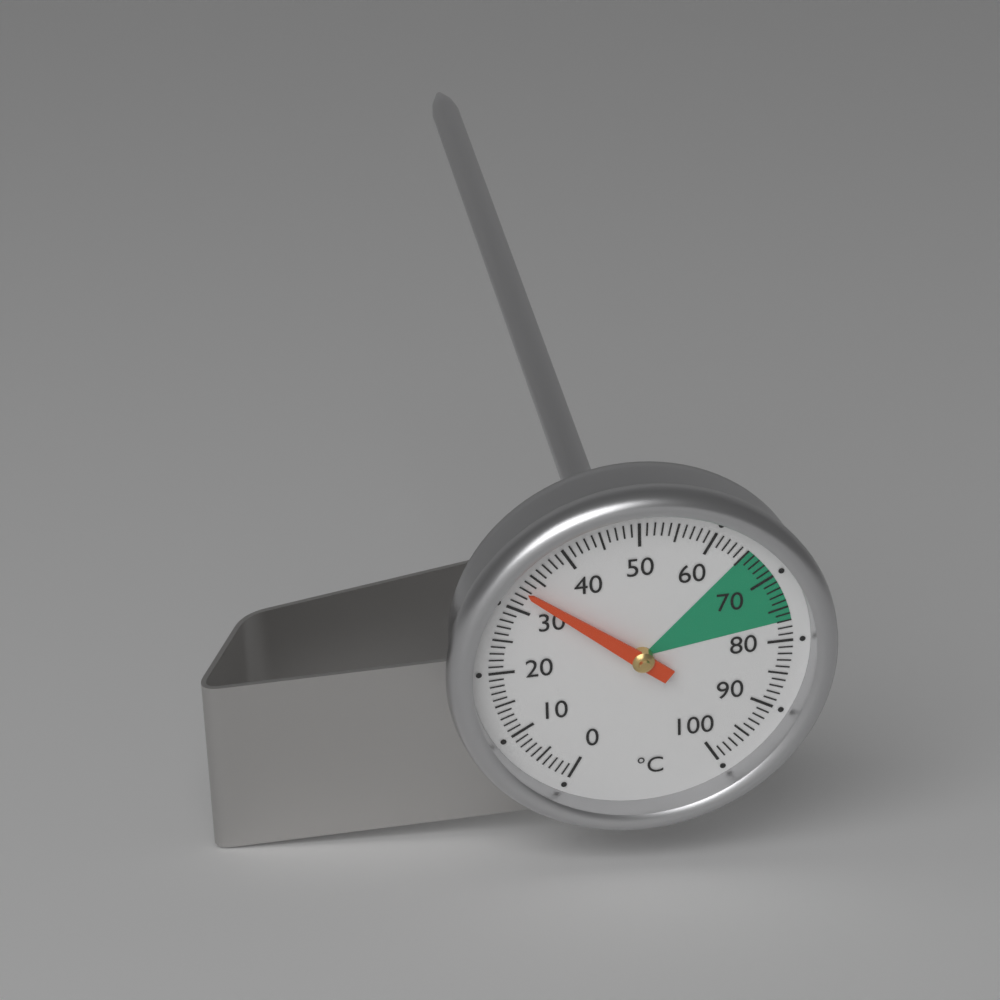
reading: 33 °C
